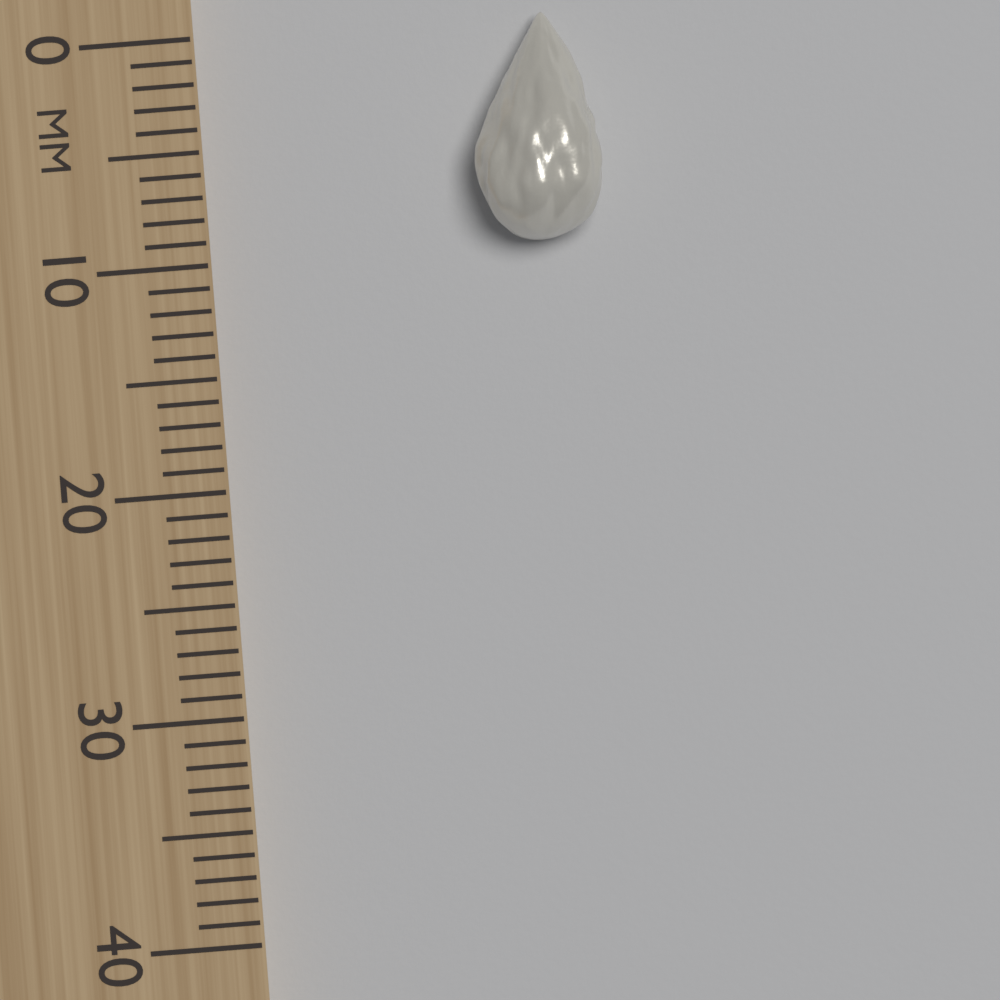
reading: 10 mm
